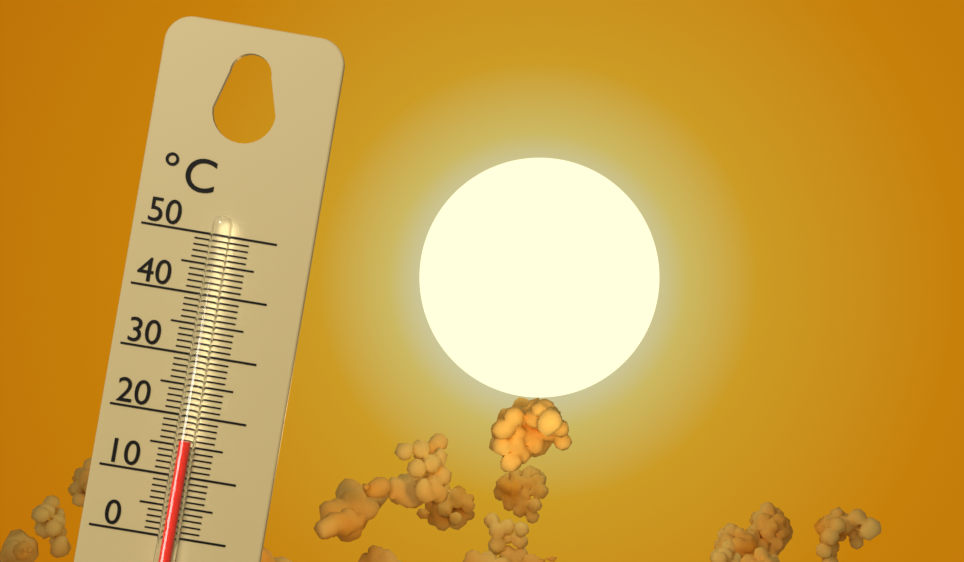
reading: 16 °C
